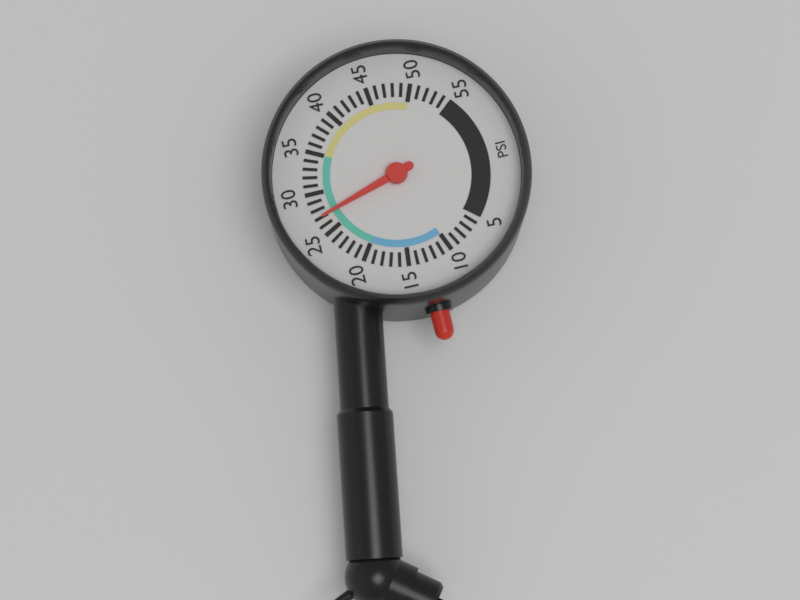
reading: 27 psi
